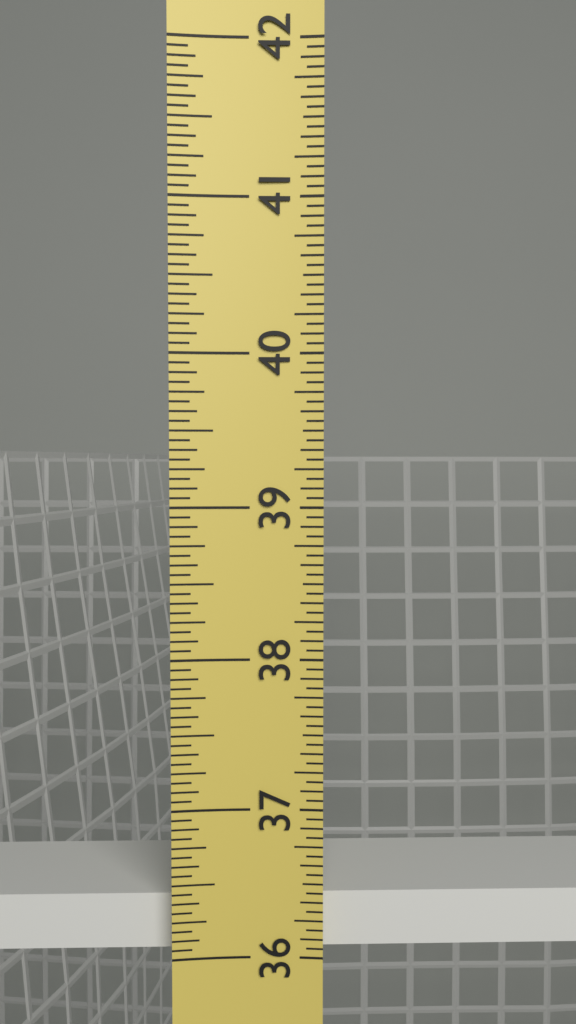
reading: 36.3750 in
